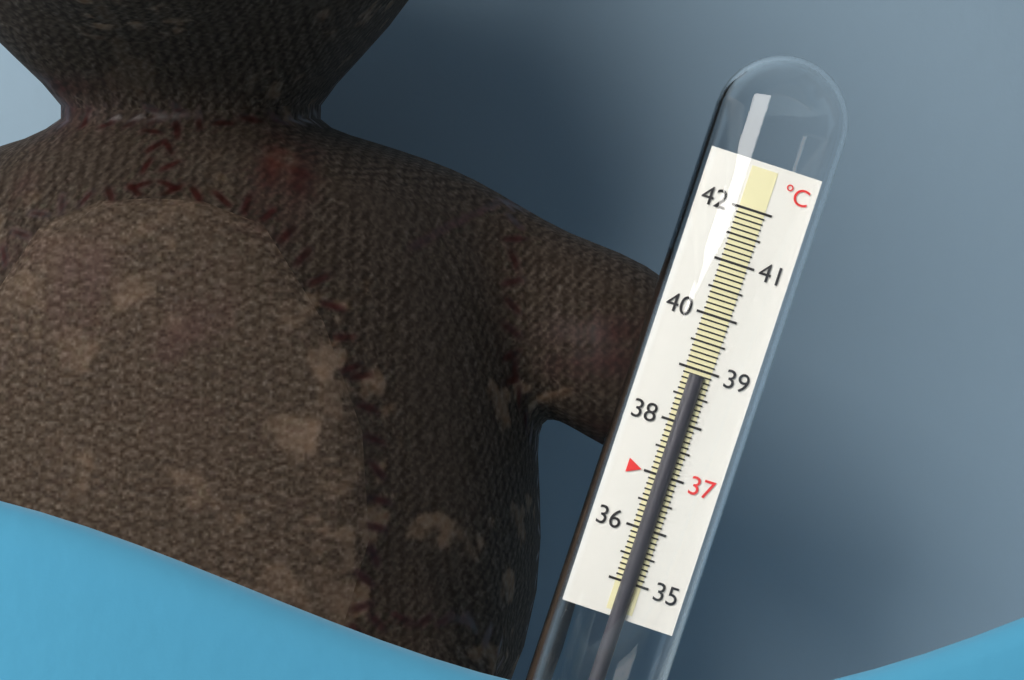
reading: 38.9 °C
